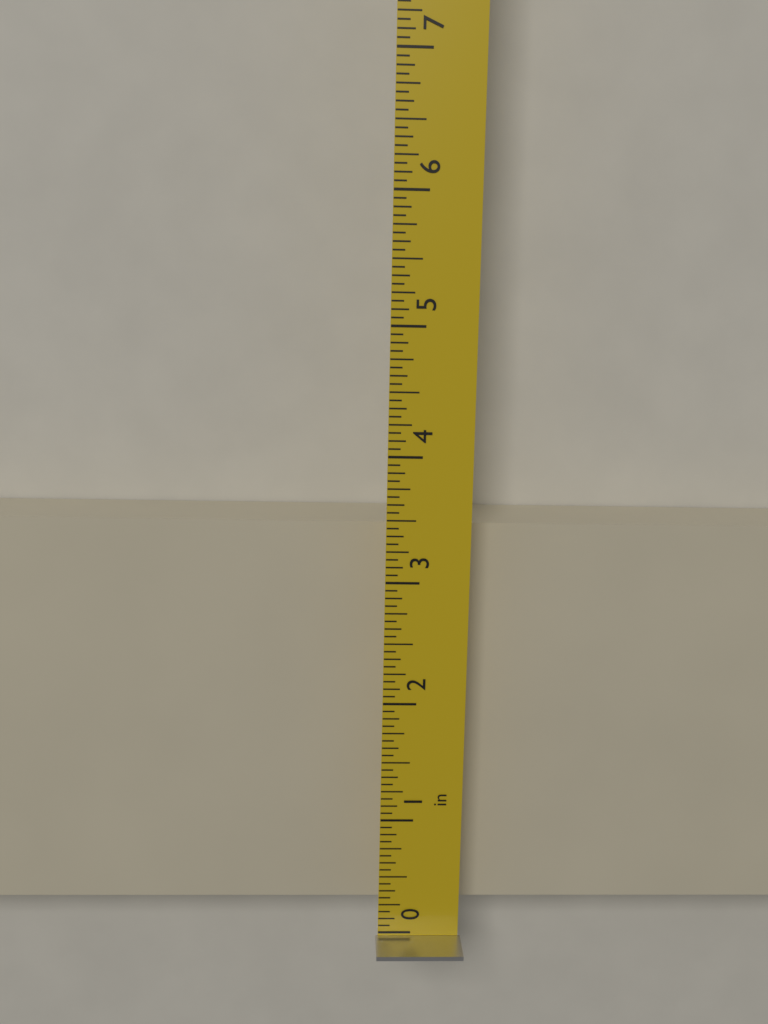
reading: 3.3750 in
